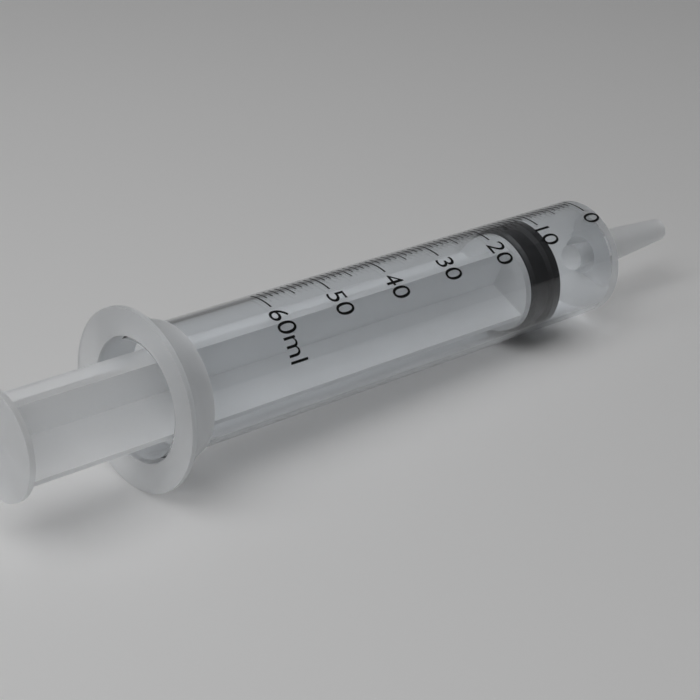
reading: 10 ml
